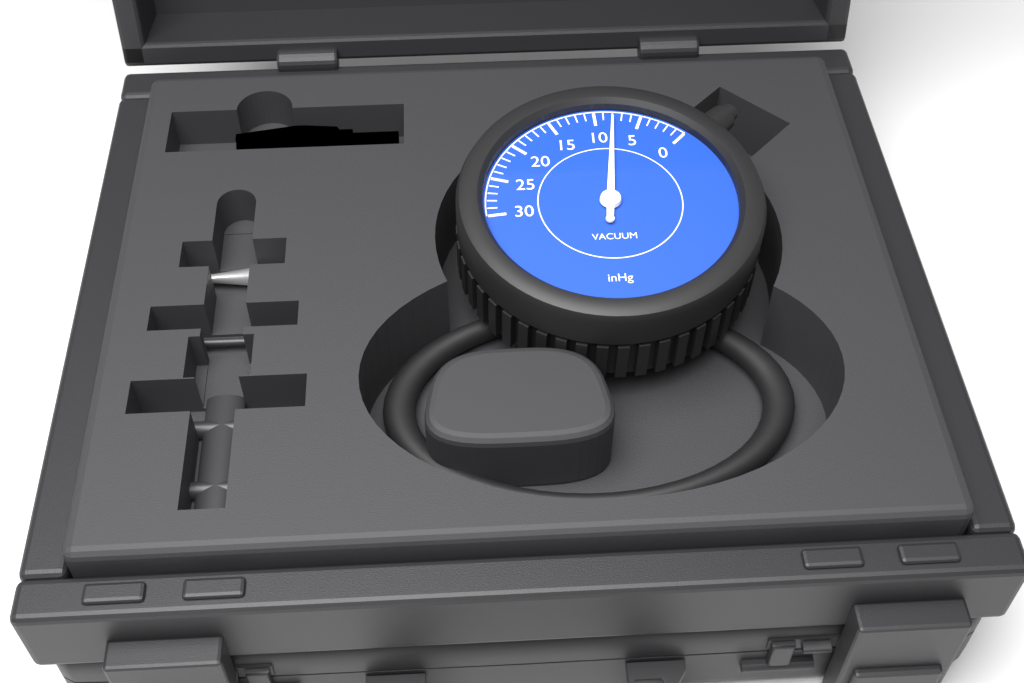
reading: 8 inHg
